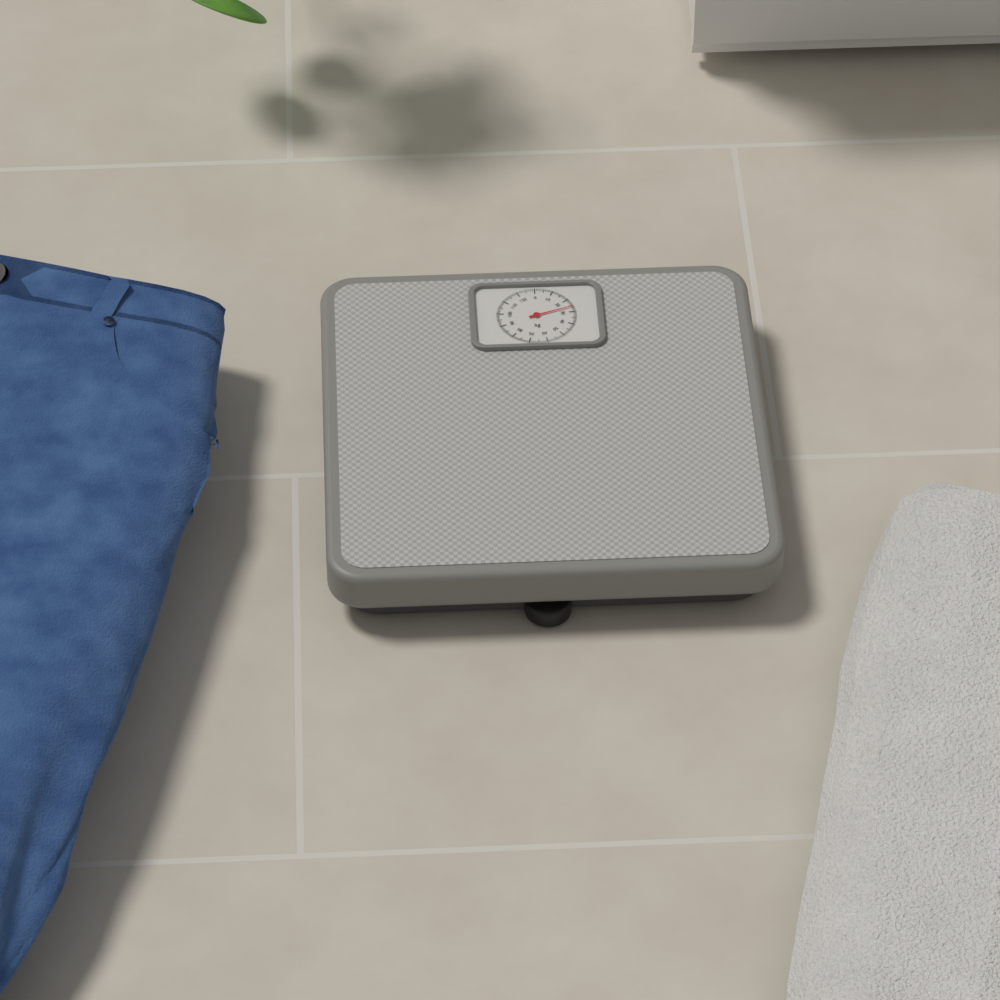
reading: 26 kg
